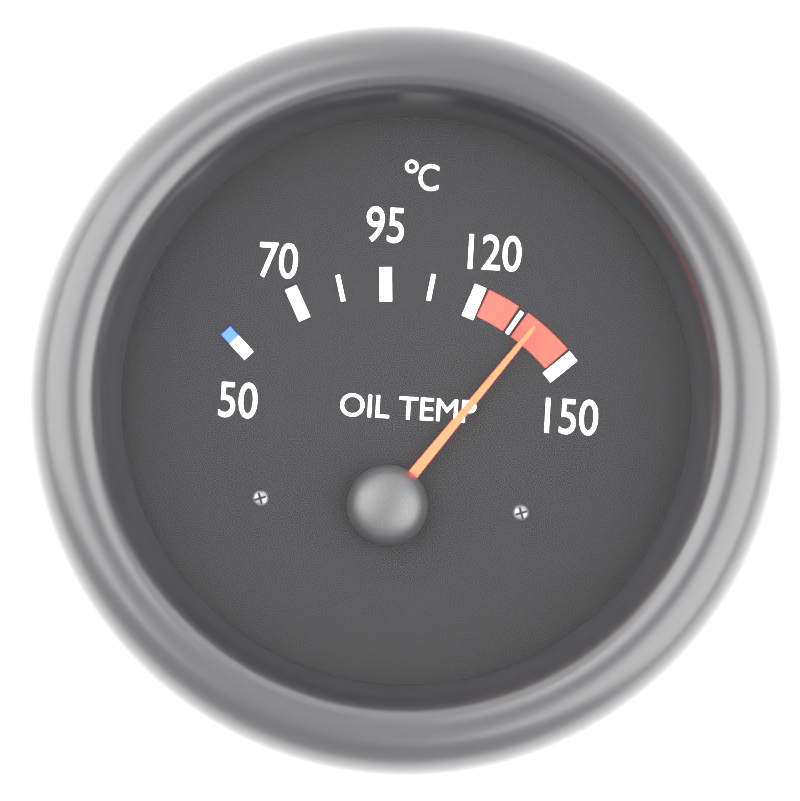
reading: 137.5 °C
